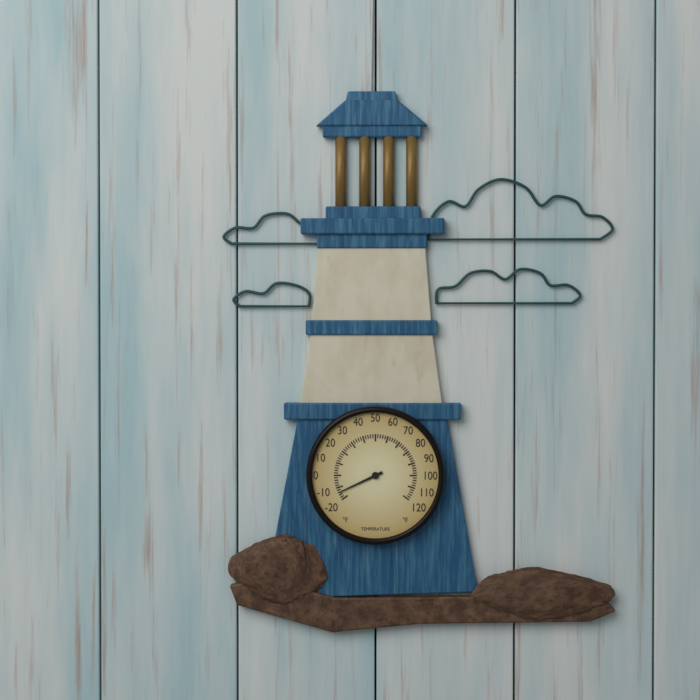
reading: -14 °F
